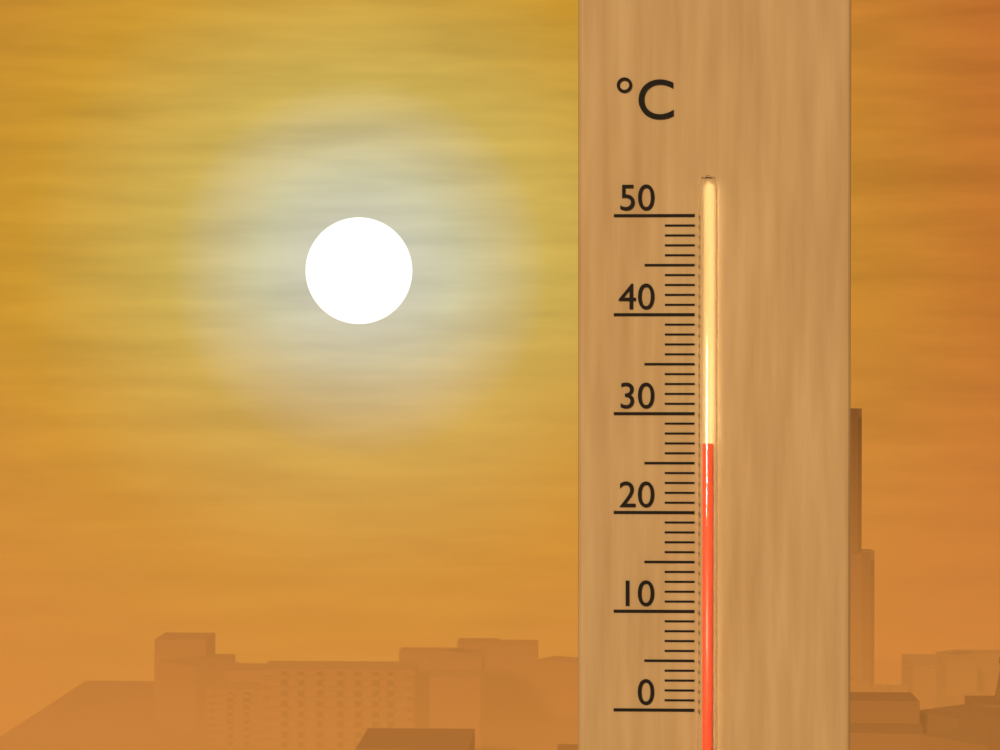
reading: 27 °C
